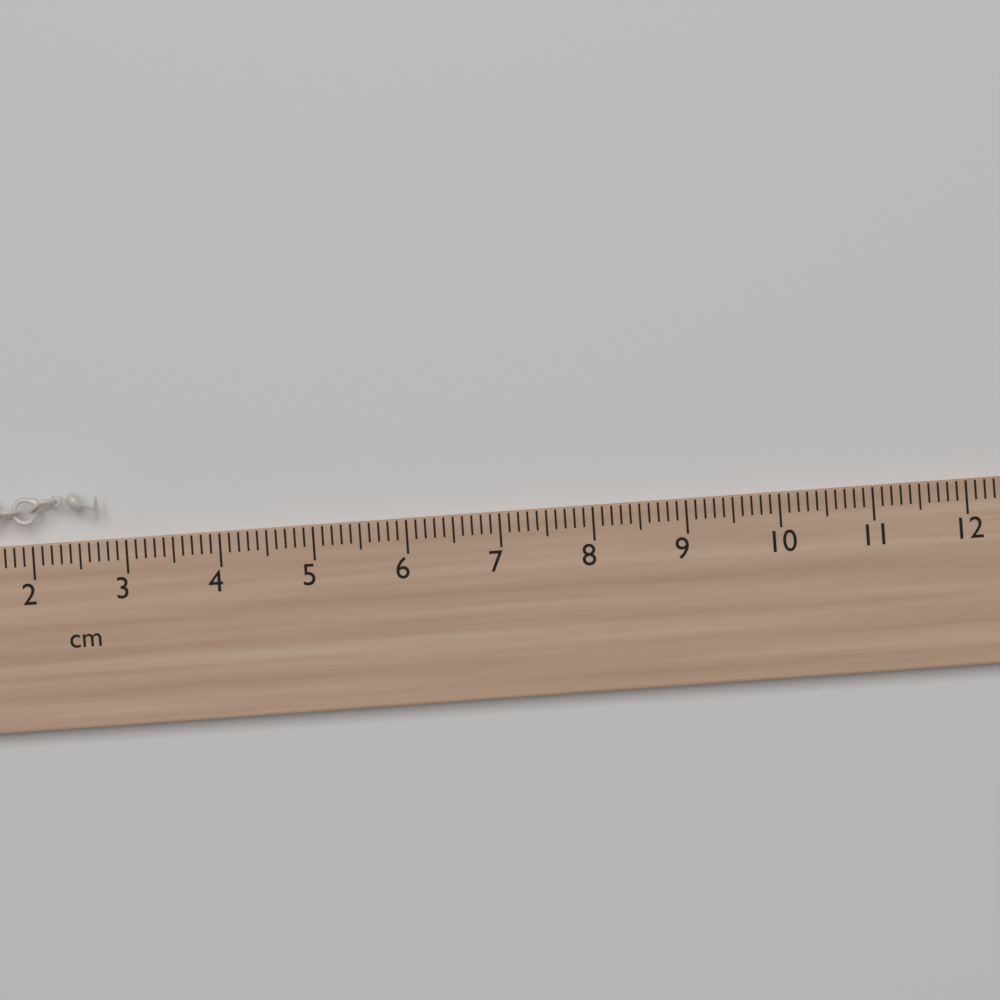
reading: 2.7 cm
